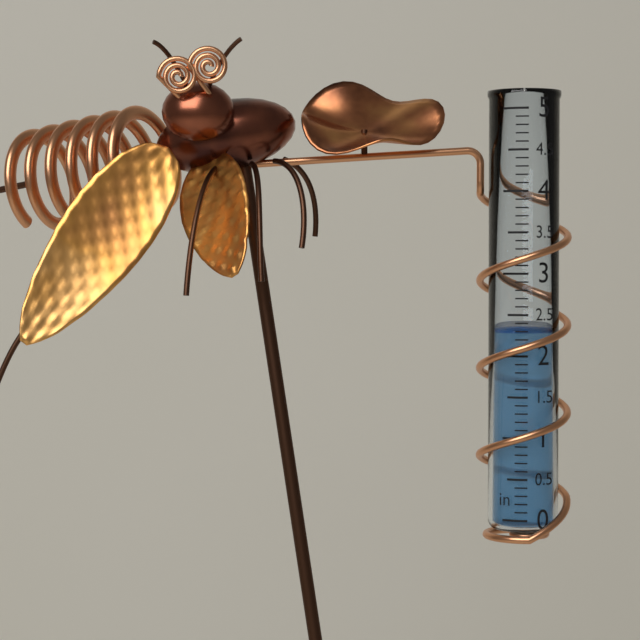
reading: 2.3 in
